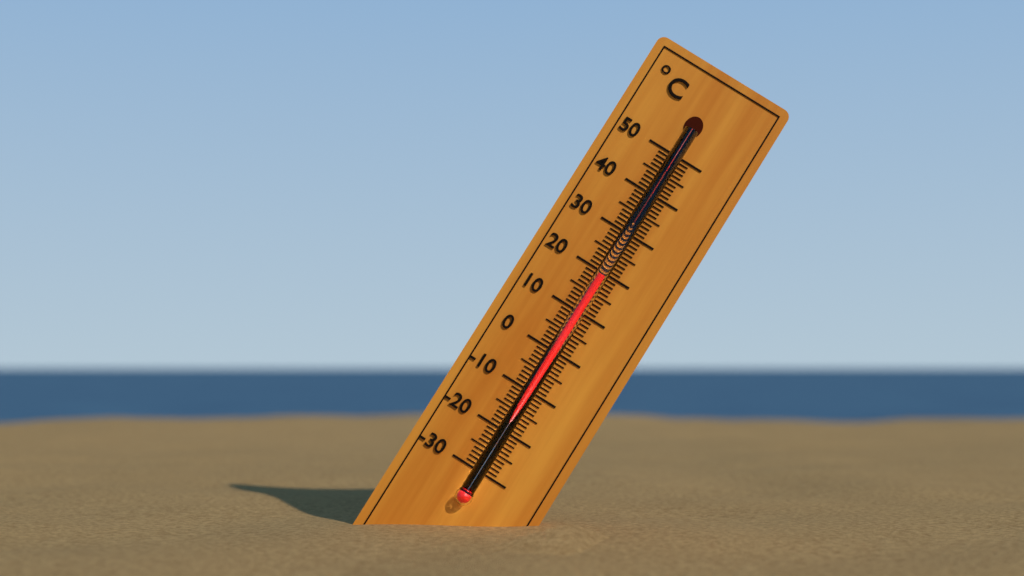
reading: 19 °C
